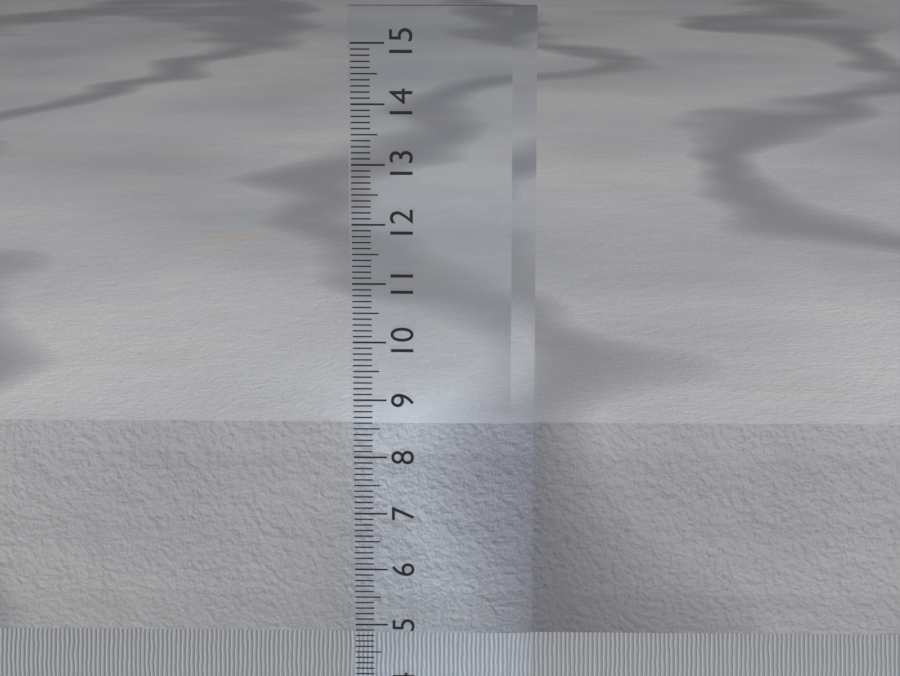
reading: 8.5 cm
